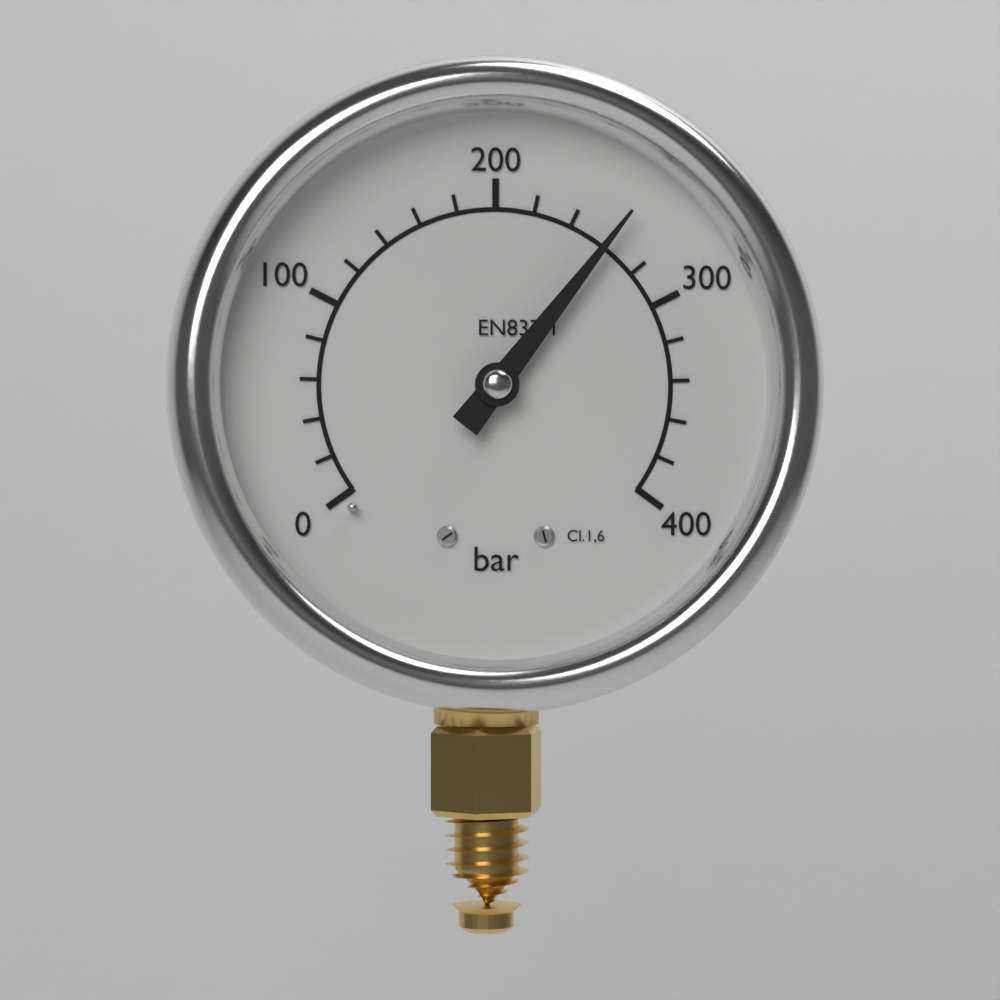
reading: 260 bar
